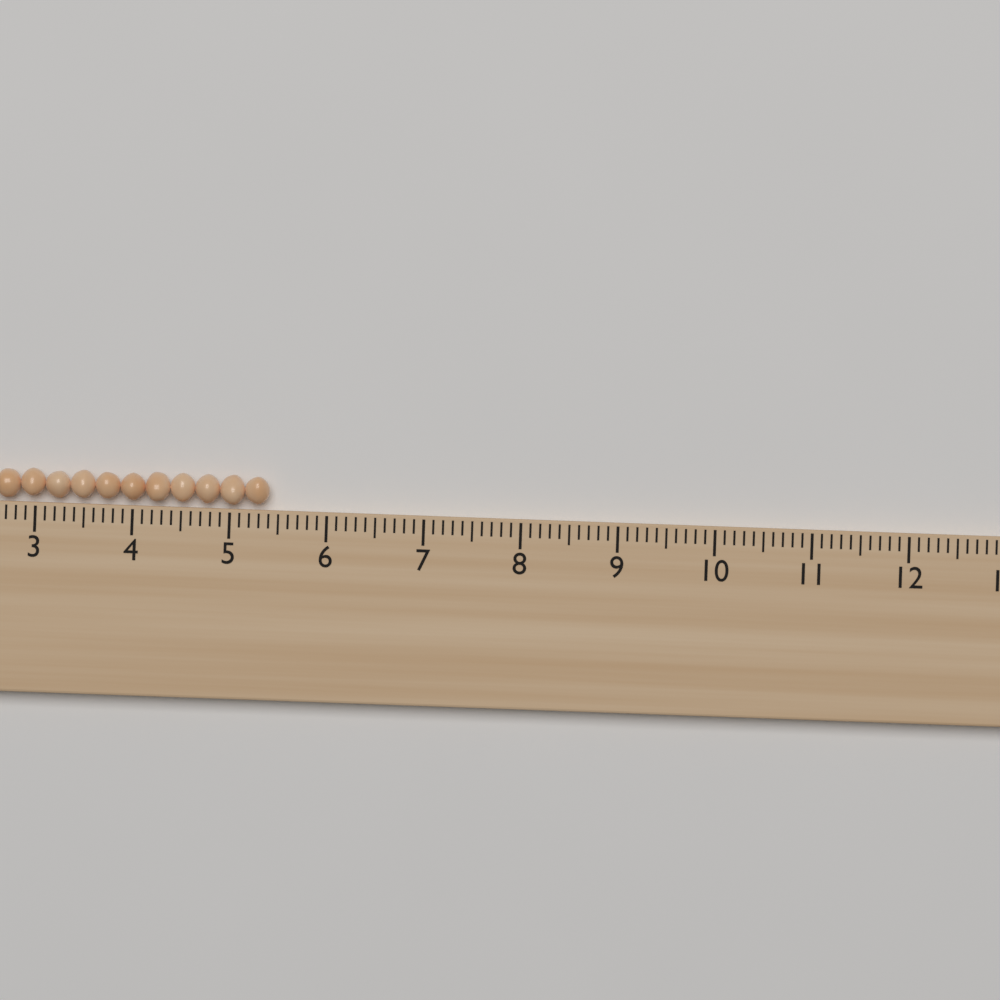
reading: 5.4 (no unit)
